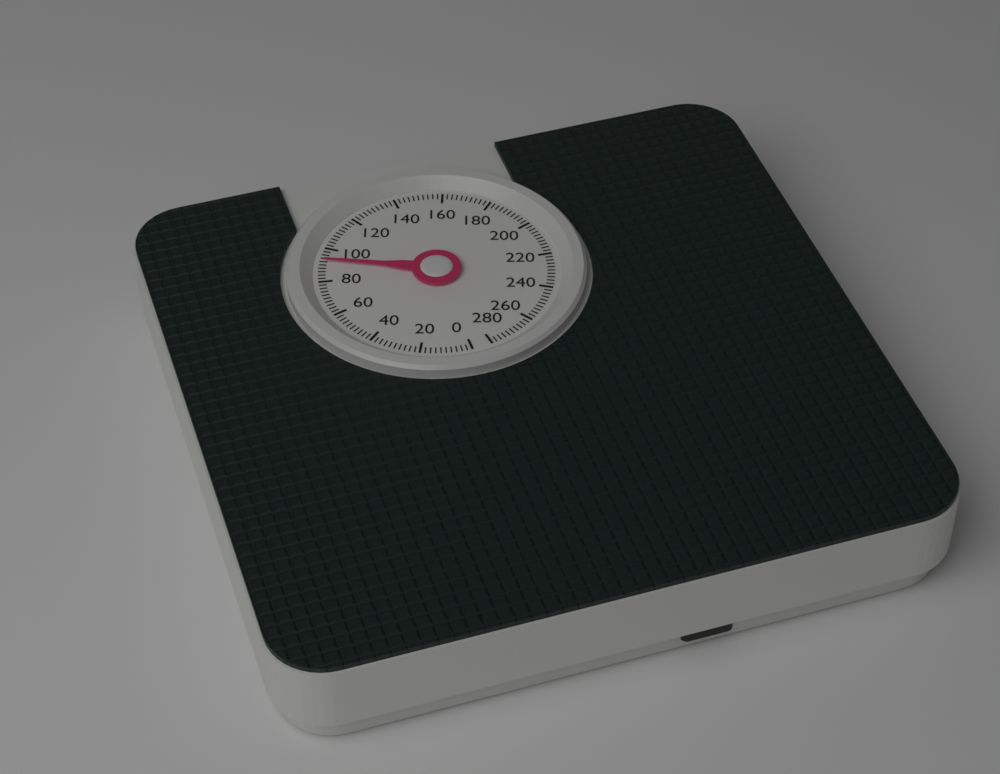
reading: 92 (no unit)
